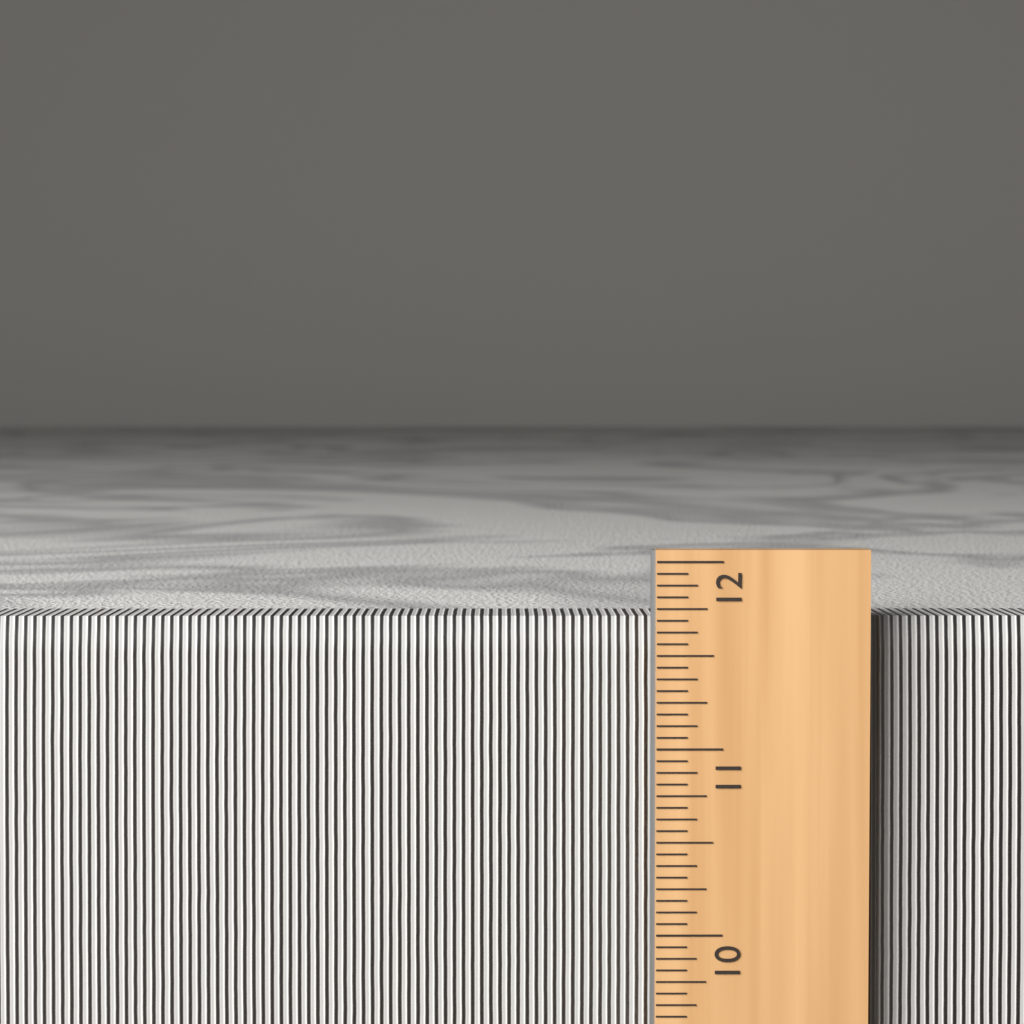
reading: 11.6875 in
